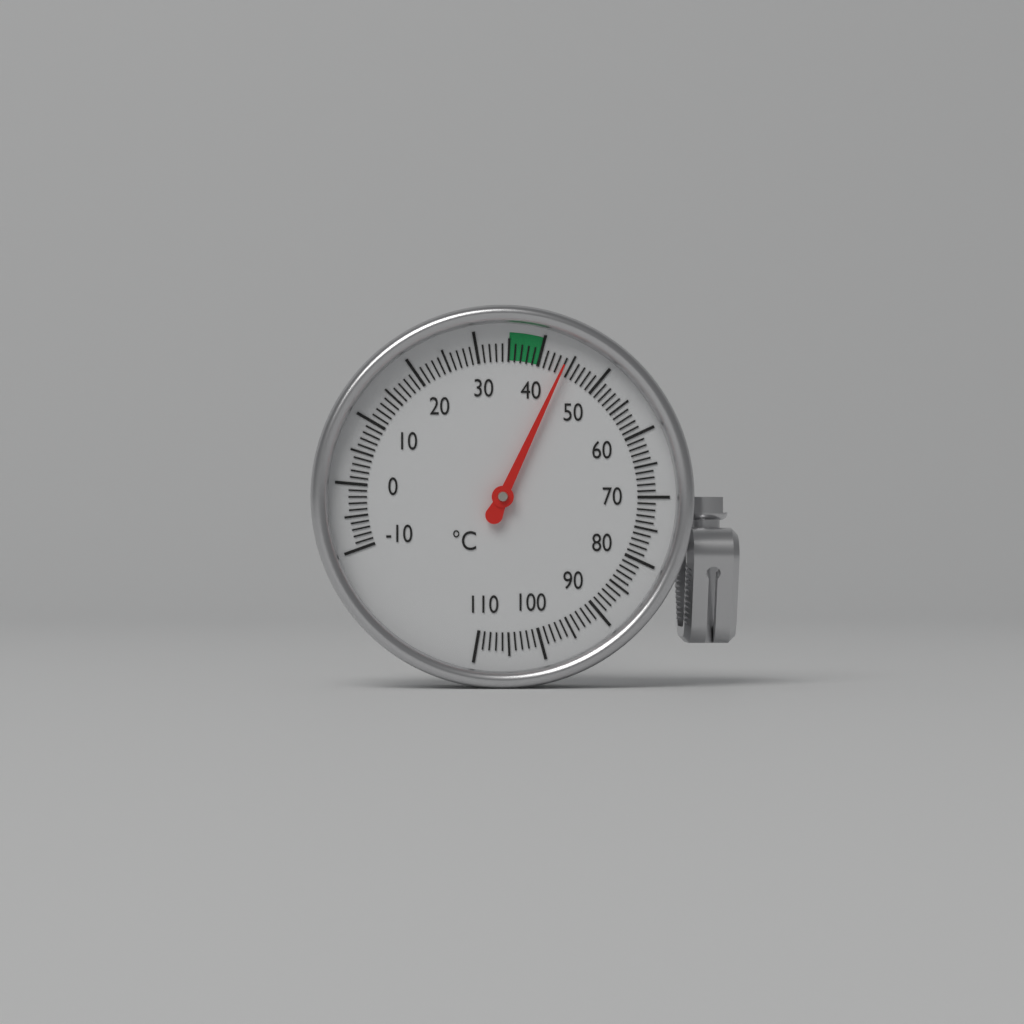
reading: 44 °C
